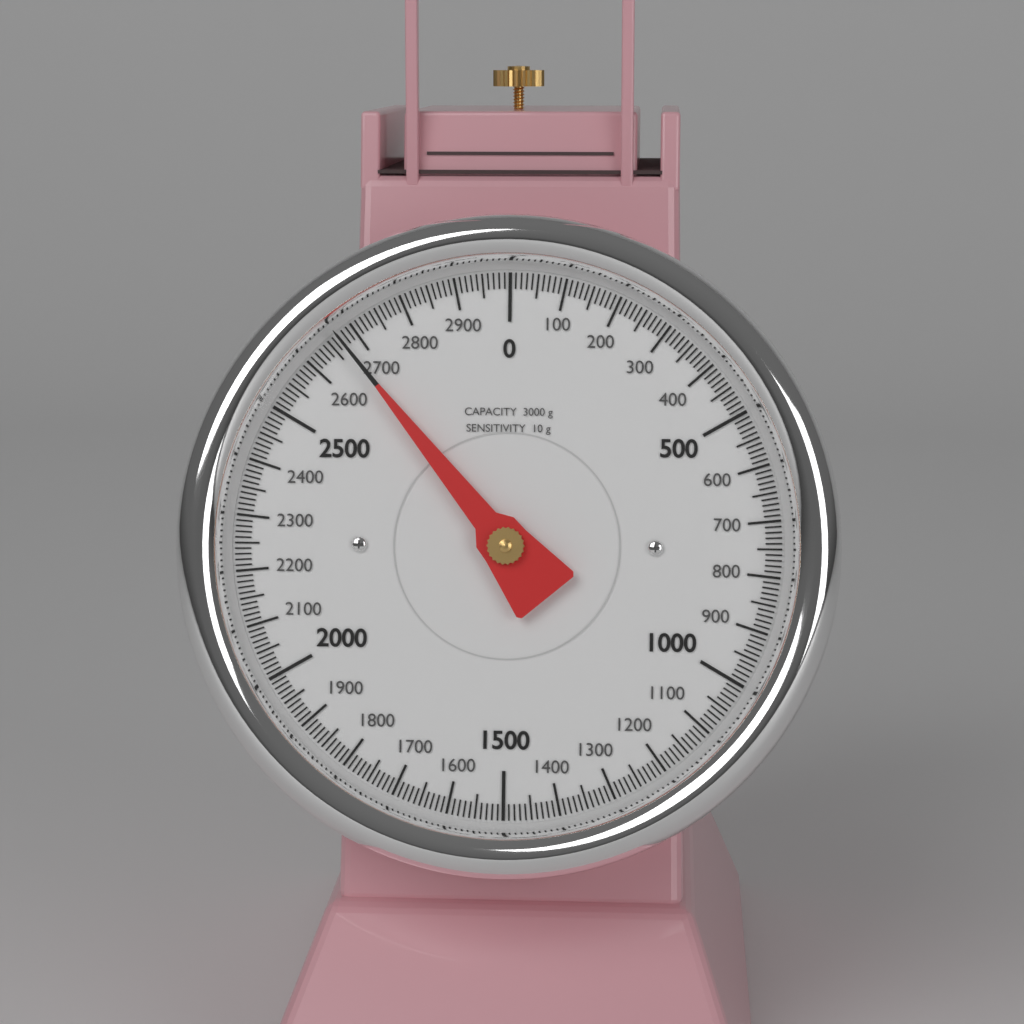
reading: 2670 g
